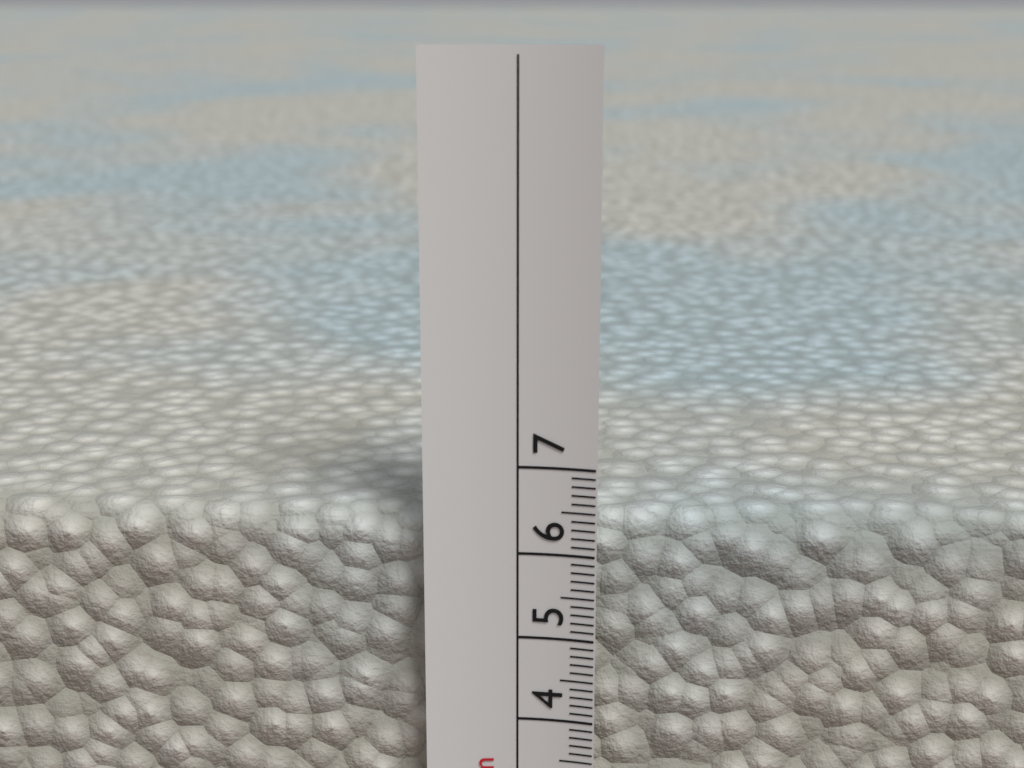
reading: 6.4 cm
